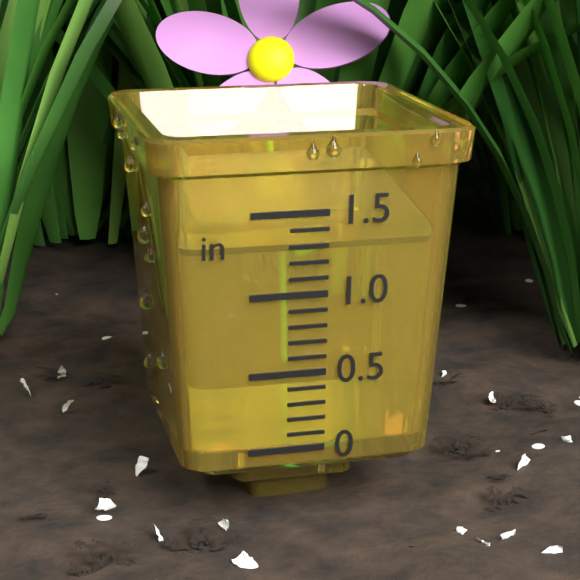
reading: 1.3 in
